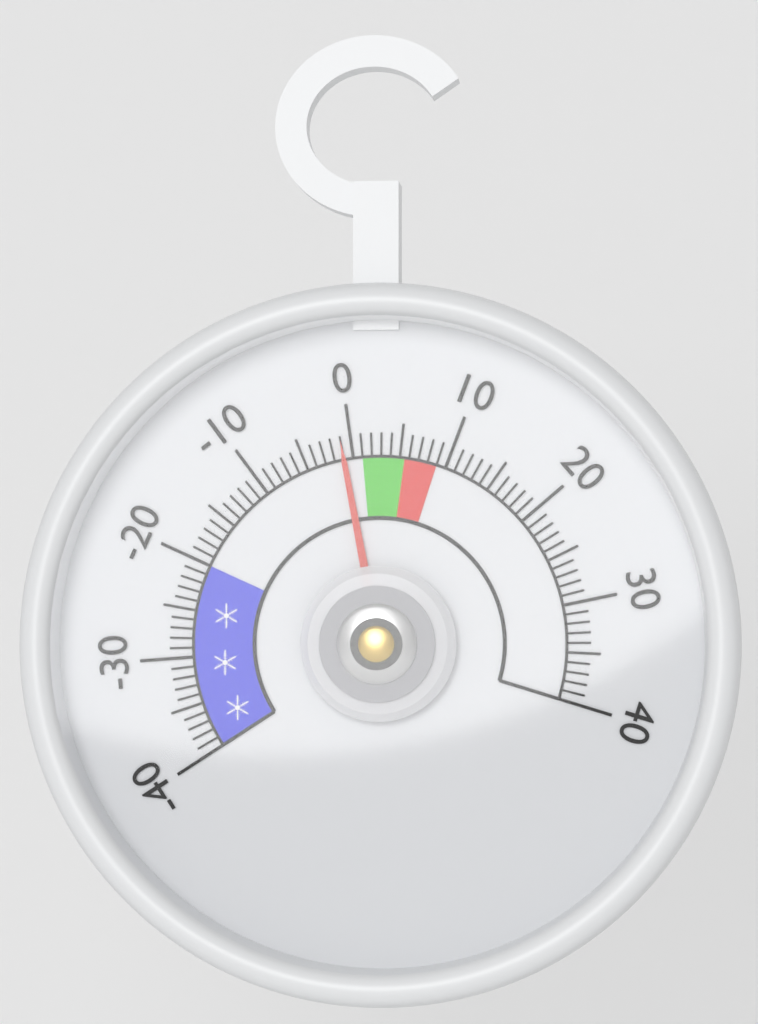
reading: -1 (no unit)
